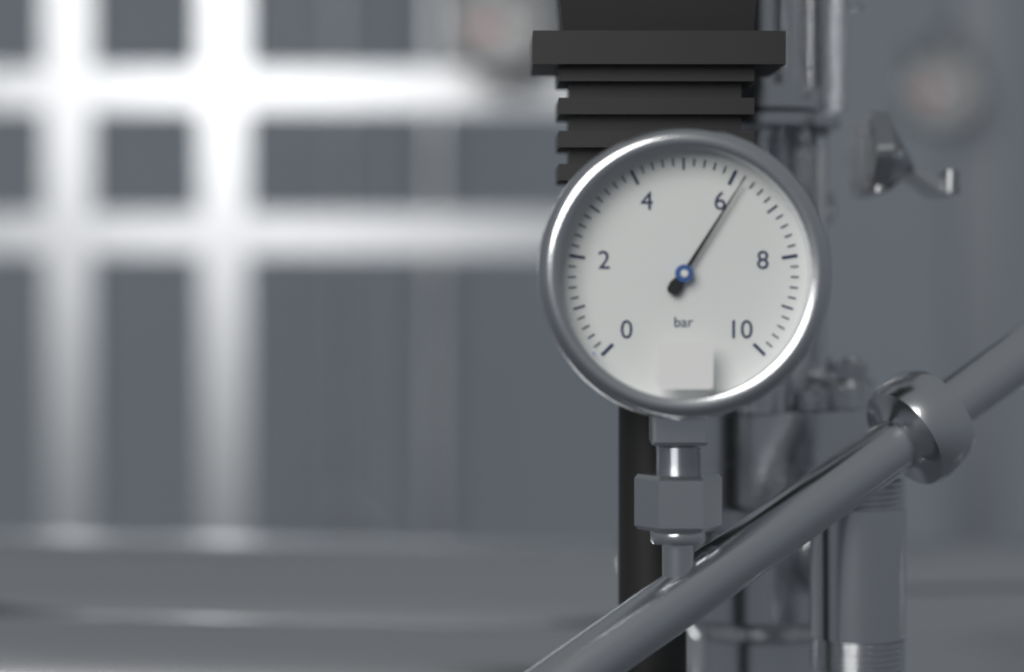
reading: 6.2 bar
